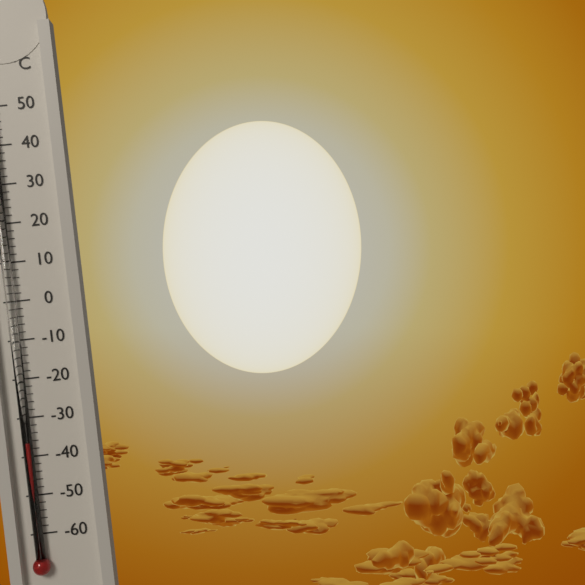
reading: -36 °C
